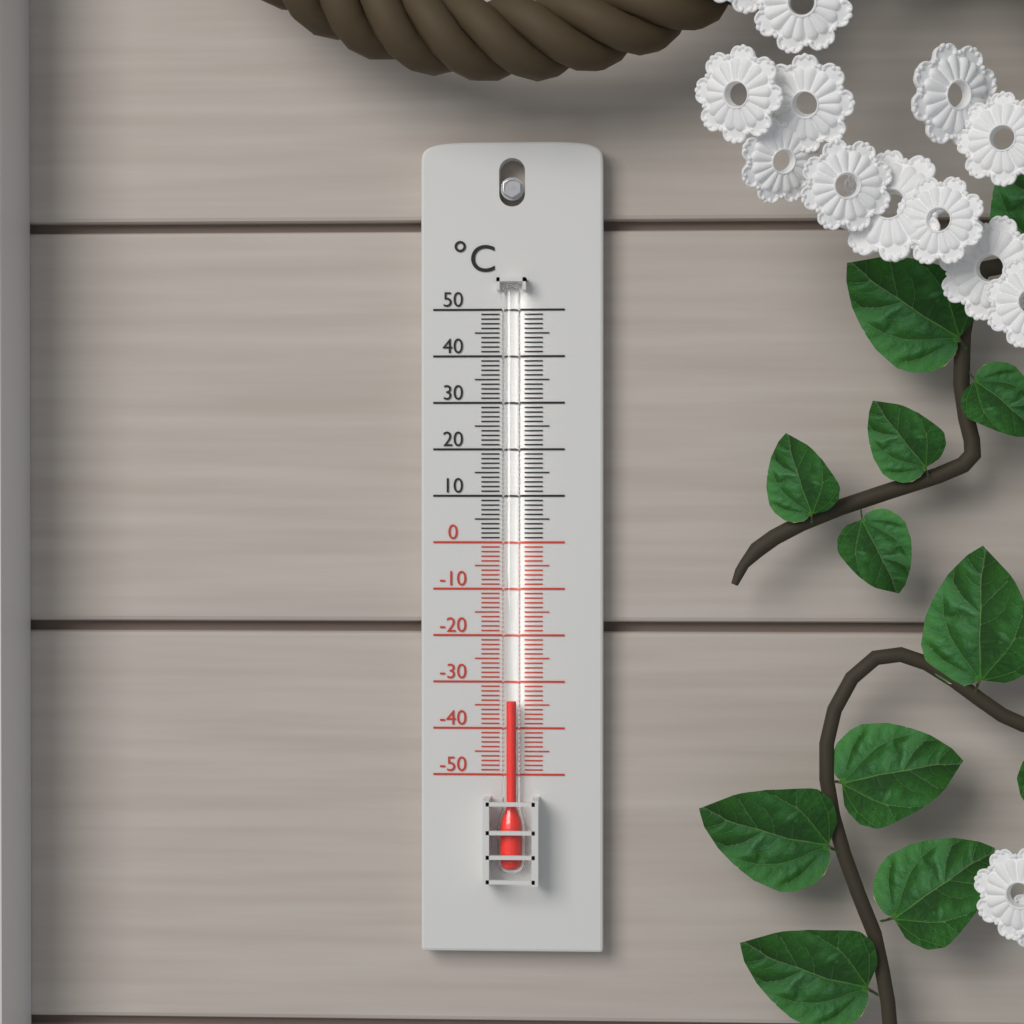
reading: -34 °C
